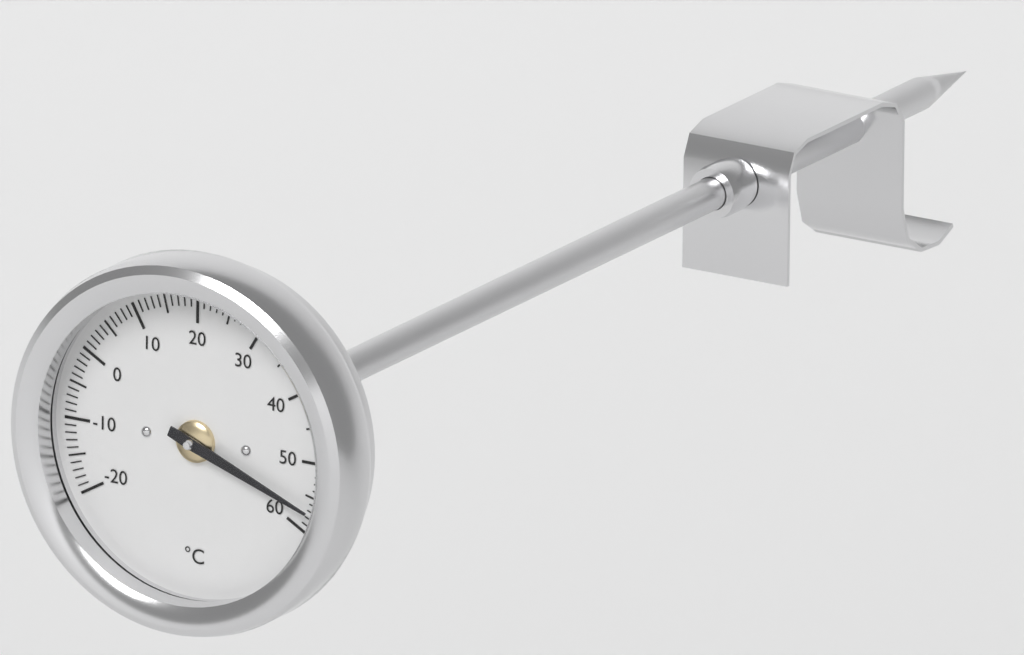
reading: 57 °C
